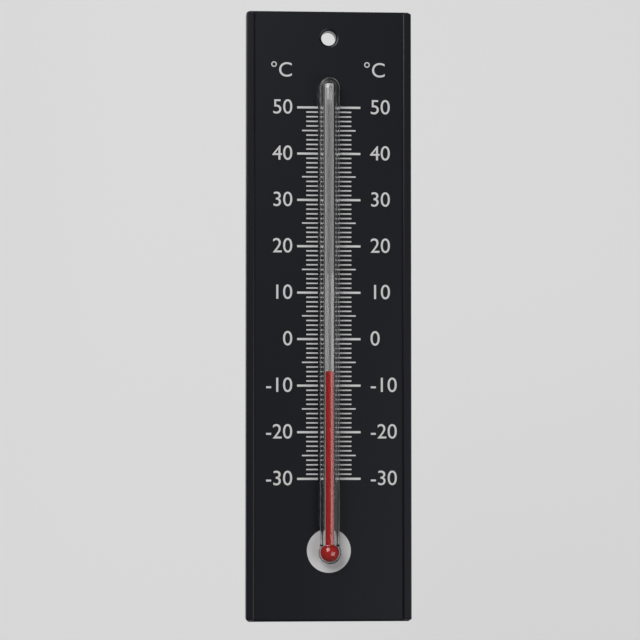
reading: -7 °C
